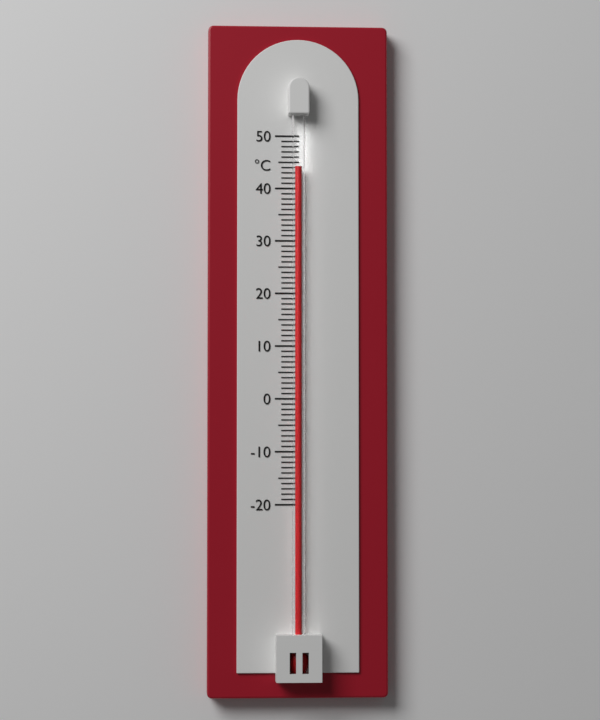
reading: 44 °C
